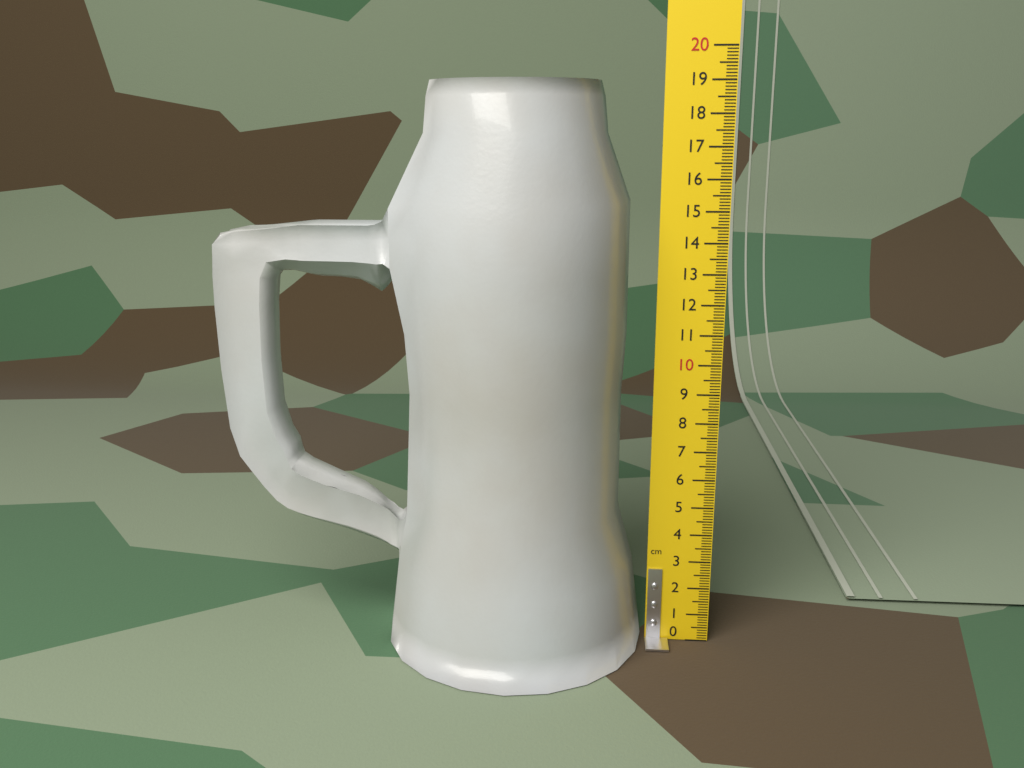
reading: 19.0 cm
